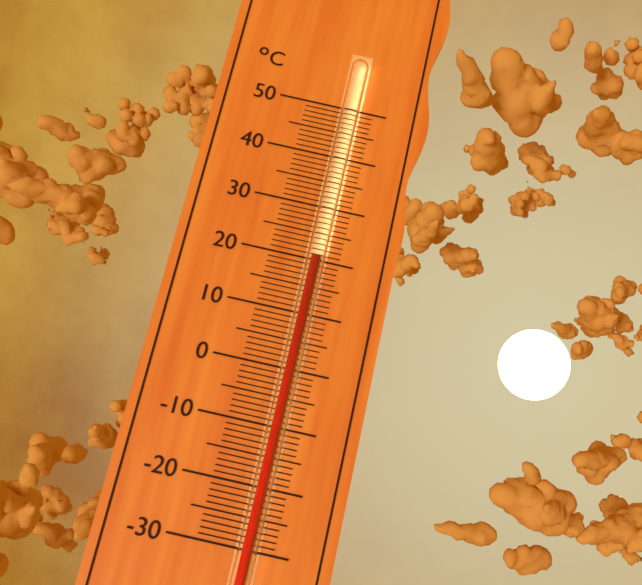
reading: 20 °C
